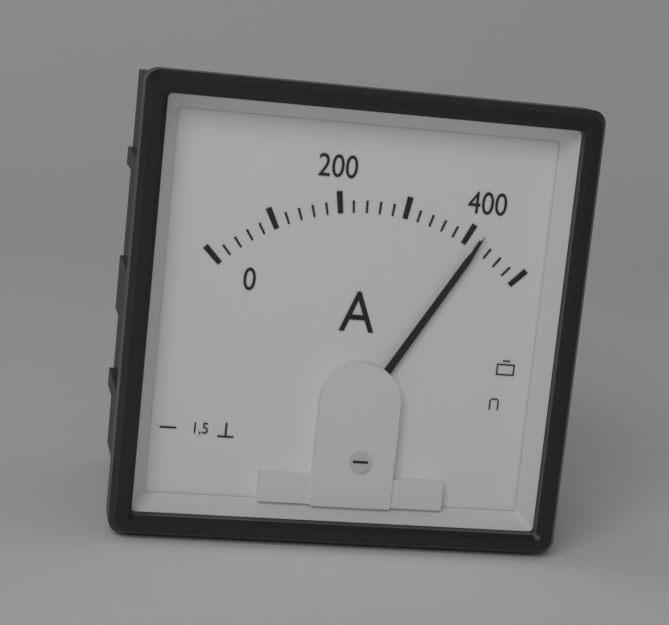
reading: 420 A
